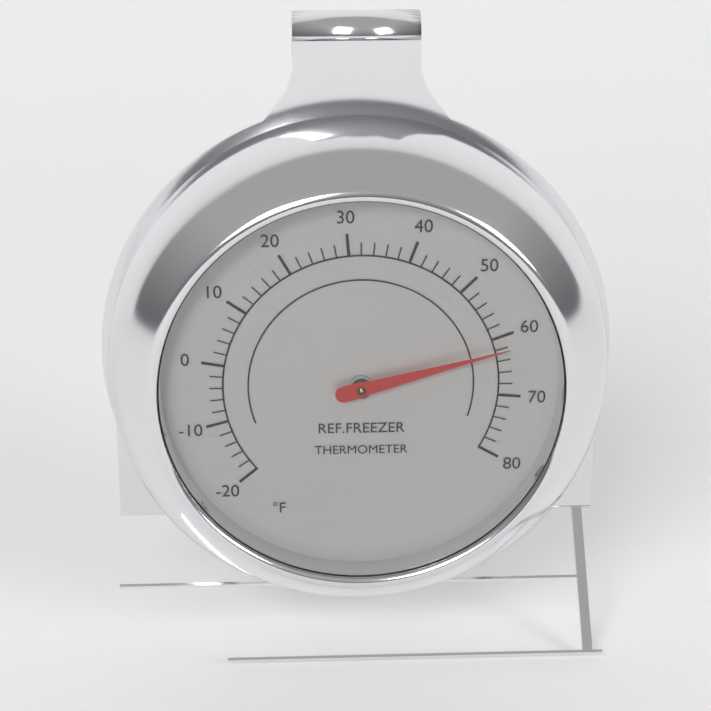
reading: 62 °F
